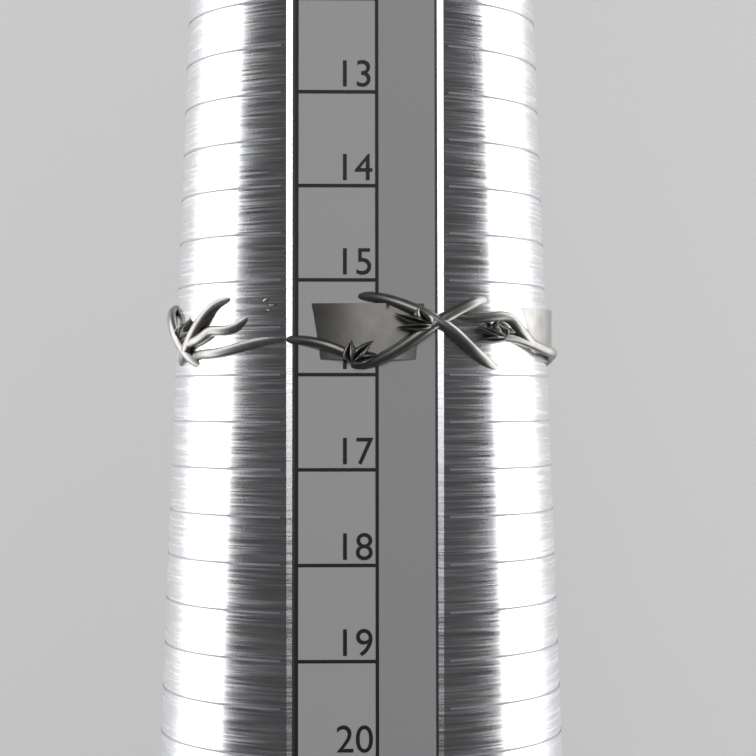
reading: 16.0 (no unit)
